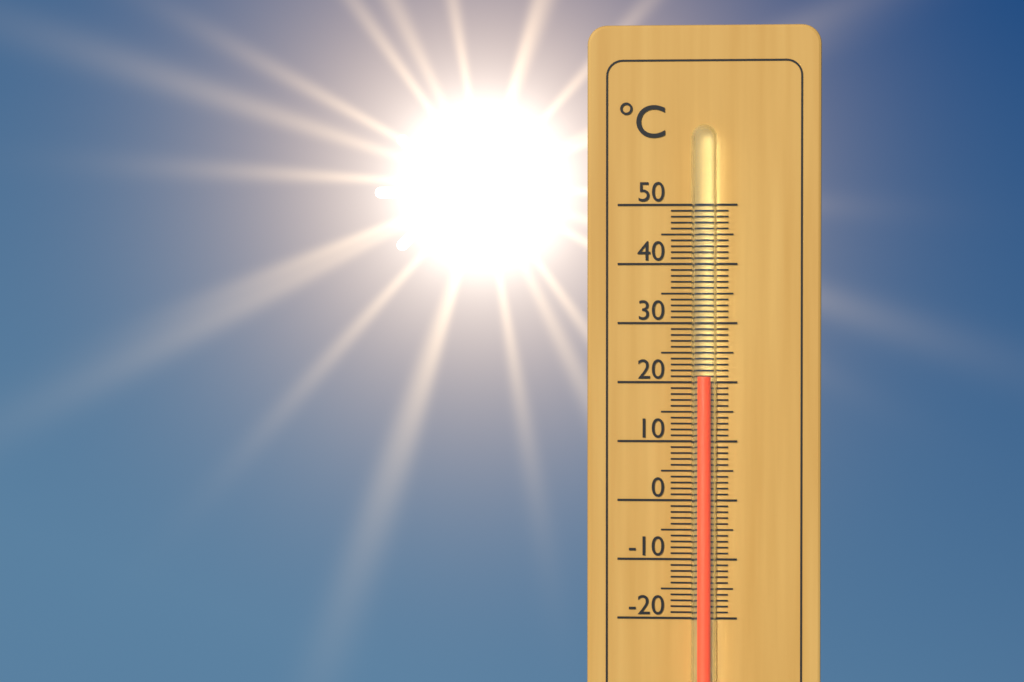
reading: 21 °C
